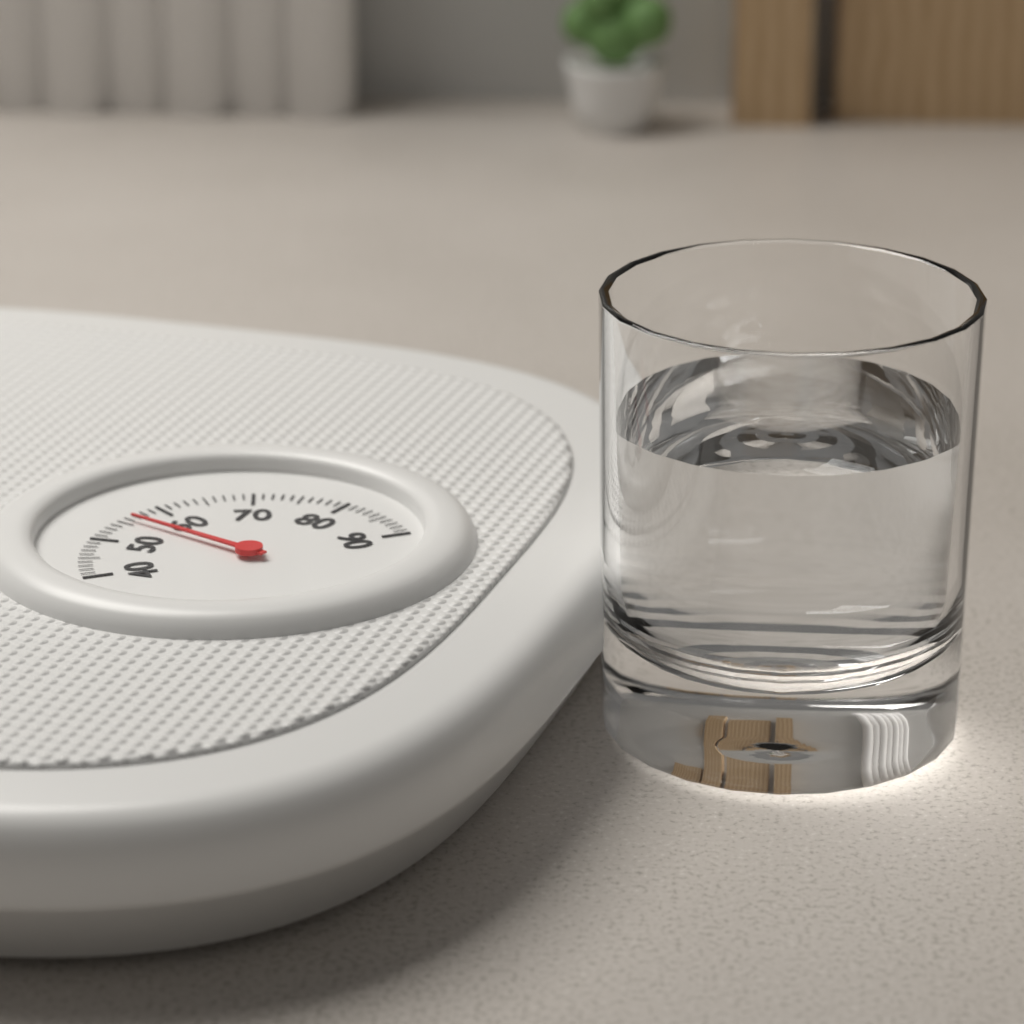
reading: 56 (no unit)
